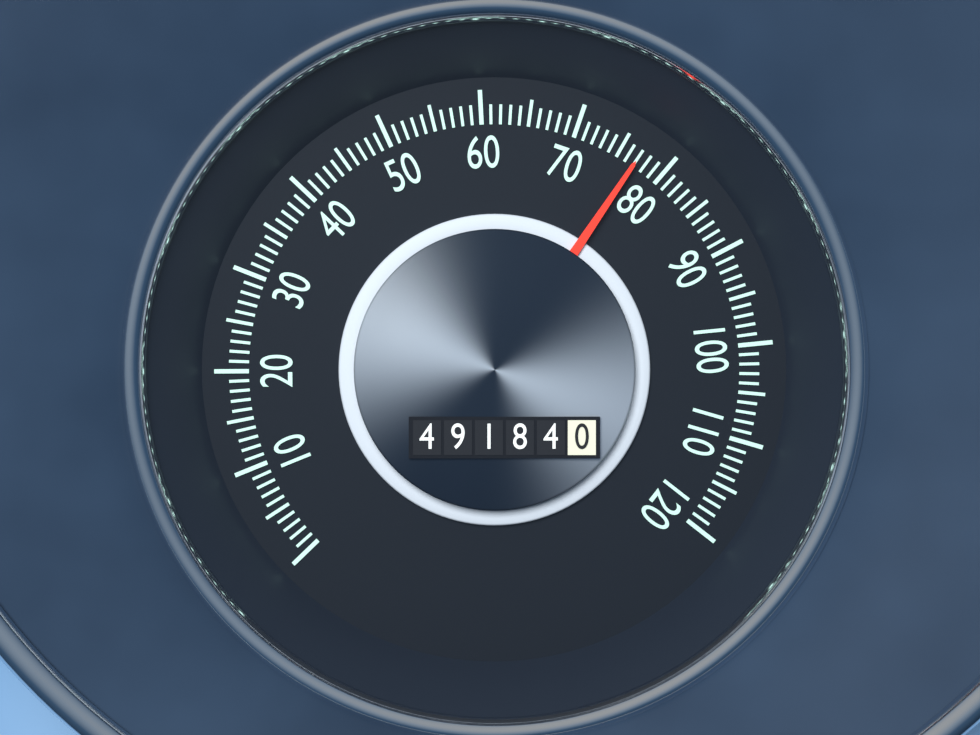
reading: 77 (no unit)
